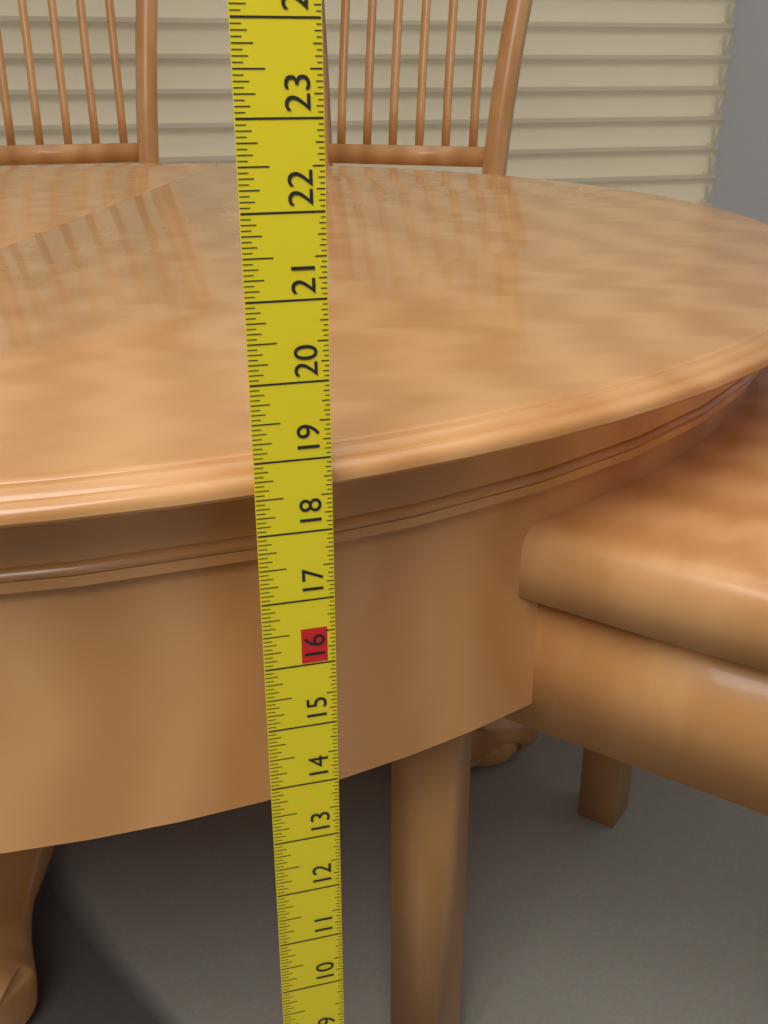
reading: 18.8750 in
